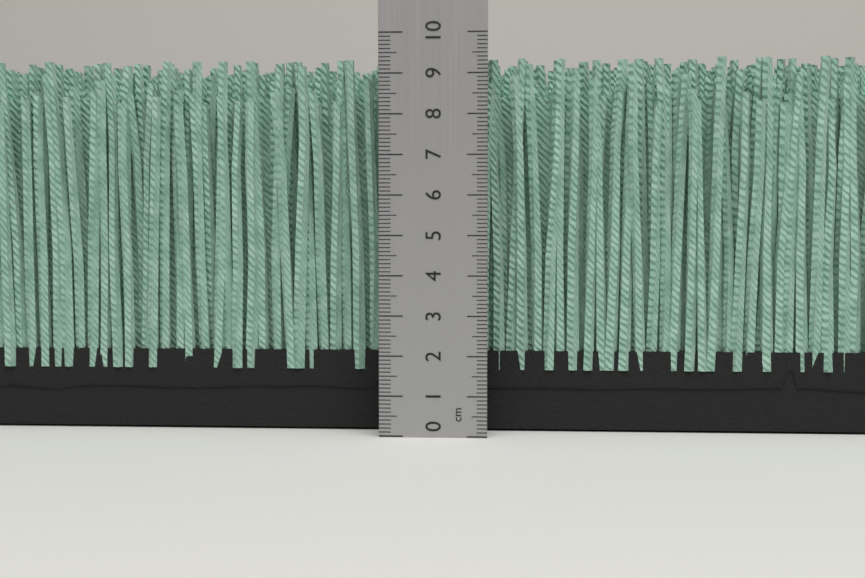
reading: 9.4 cm
